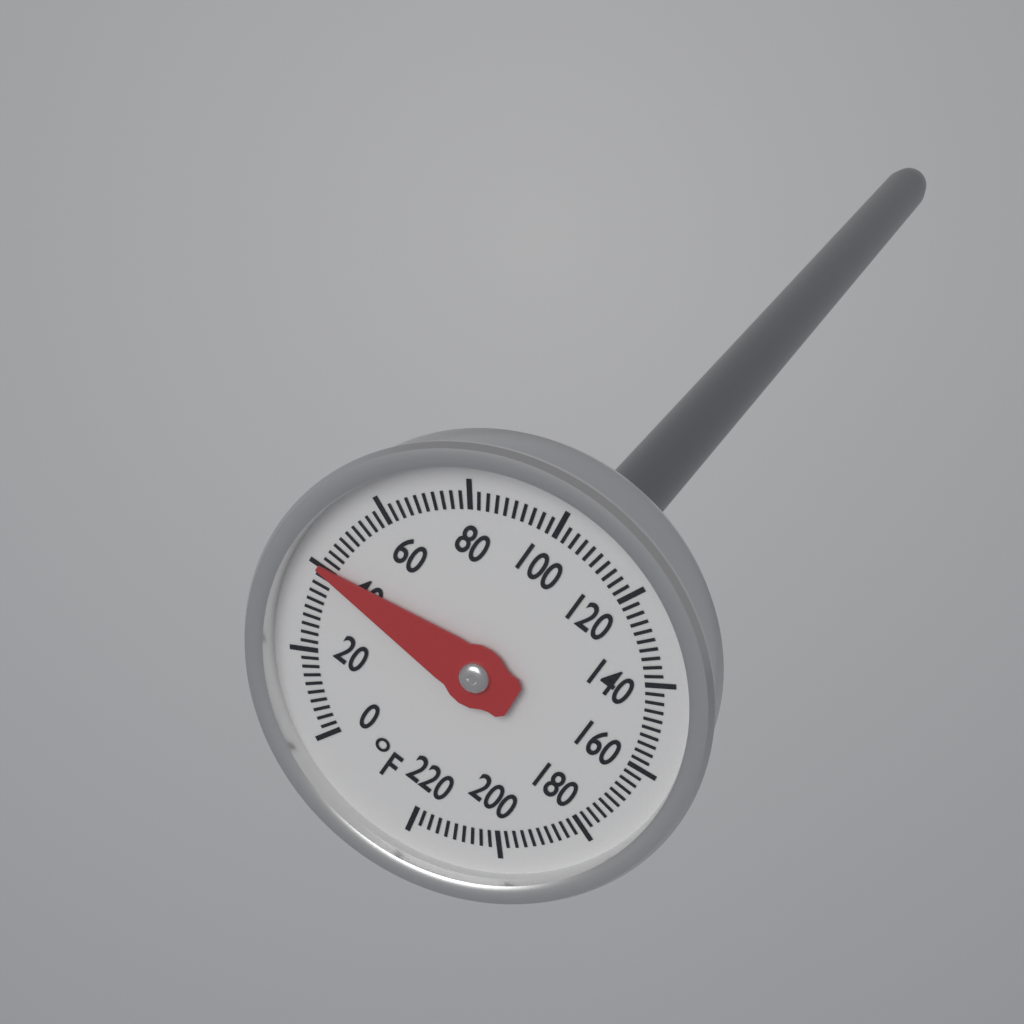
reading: 40 °F
